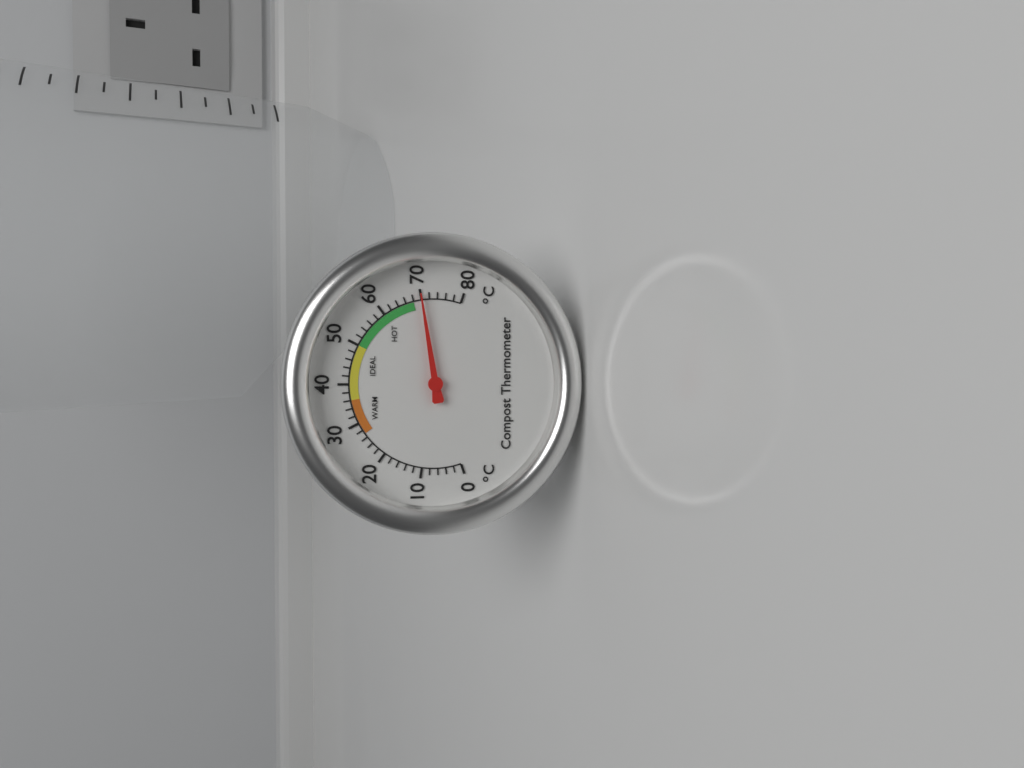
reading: 70 °C
